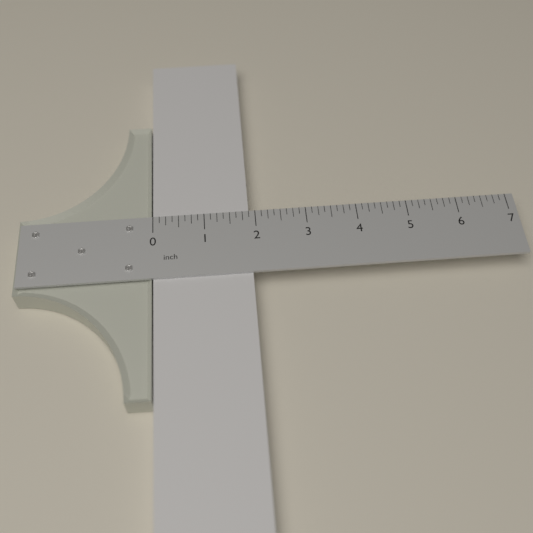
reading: 1.875 inch
